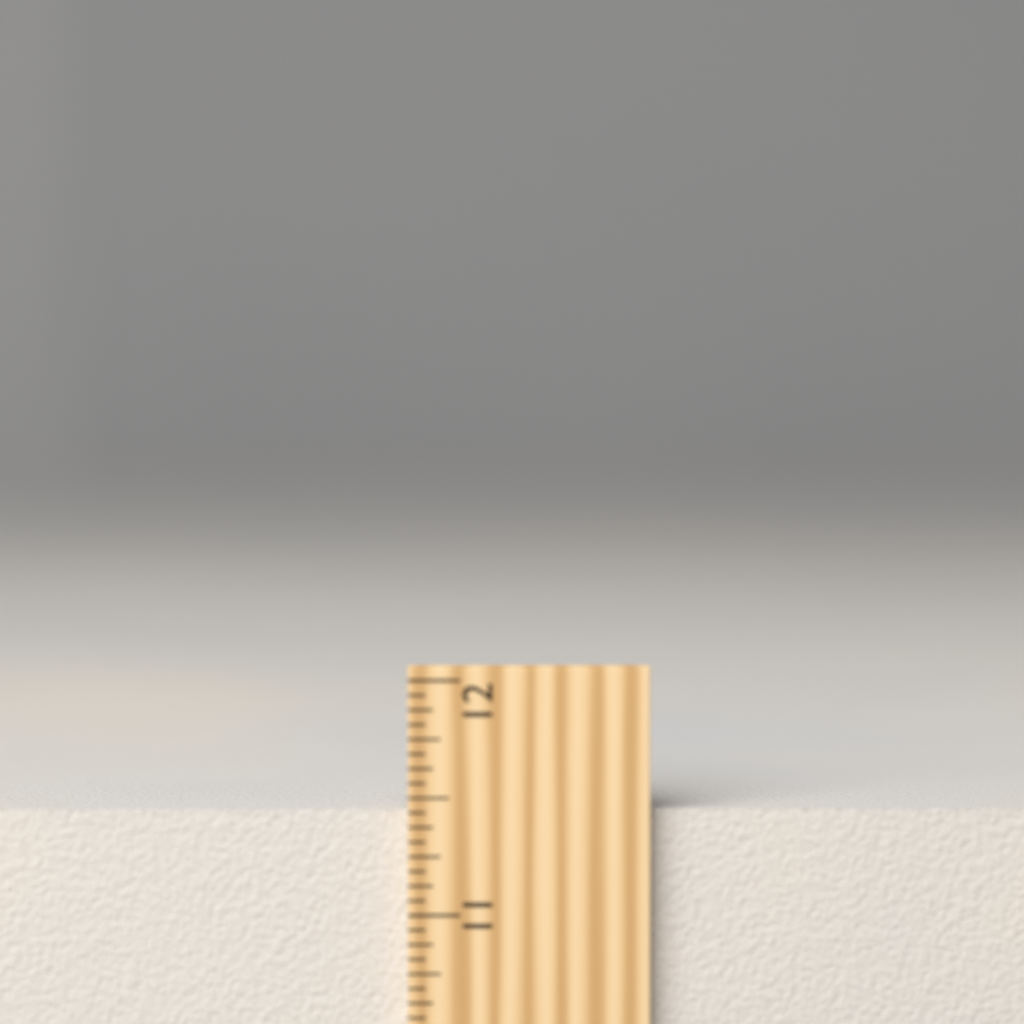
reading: 11.4375 inch
